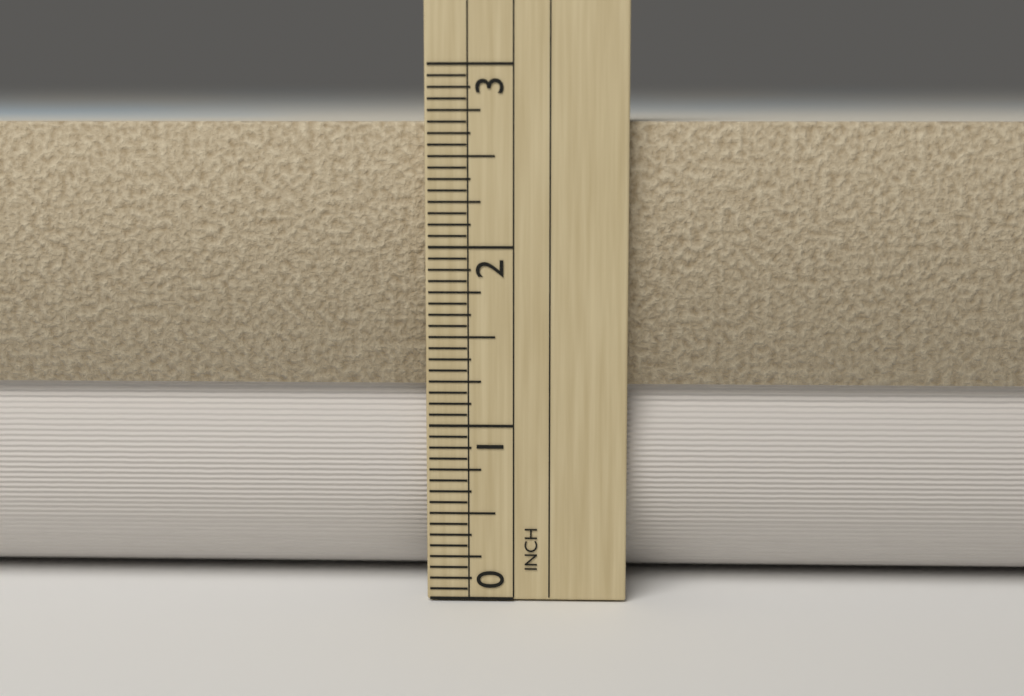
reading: 2.6875 in
